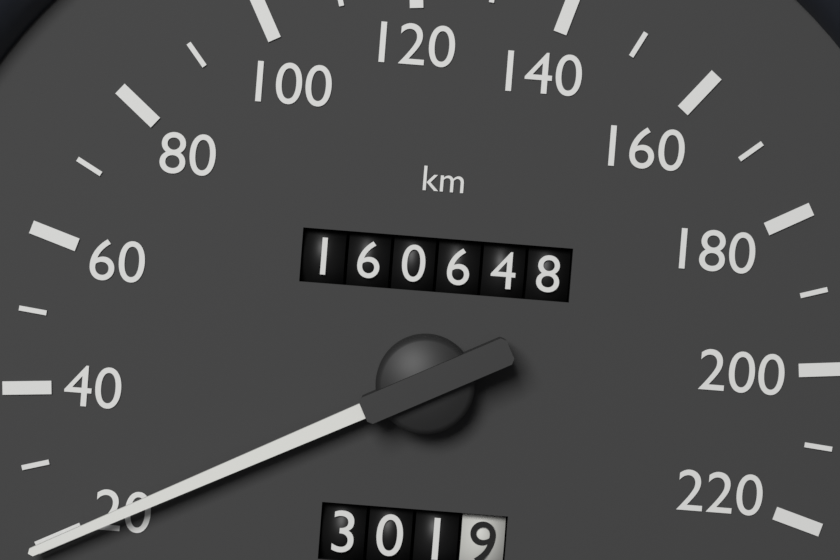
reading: 20 km/h
